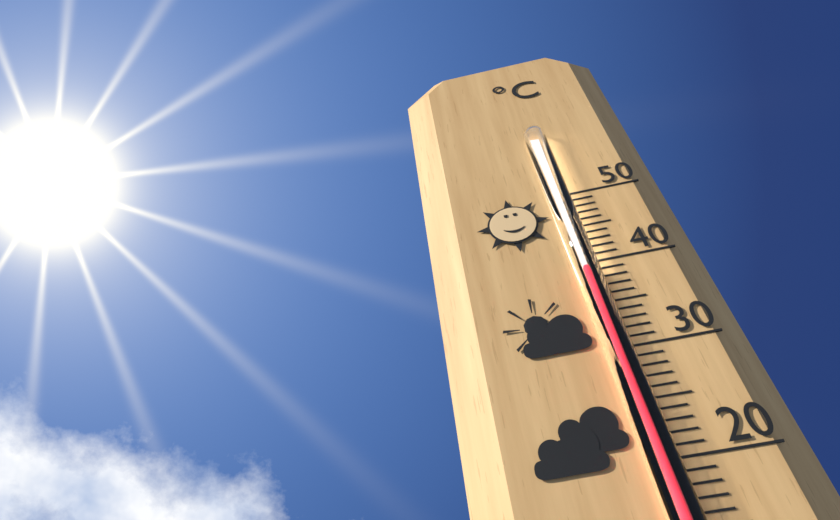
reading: 39 °C
